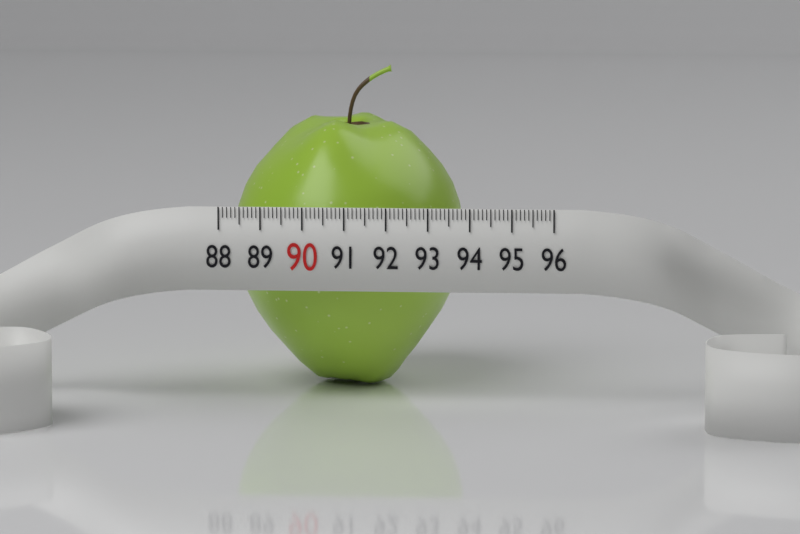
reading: 93.6 (no unit)
